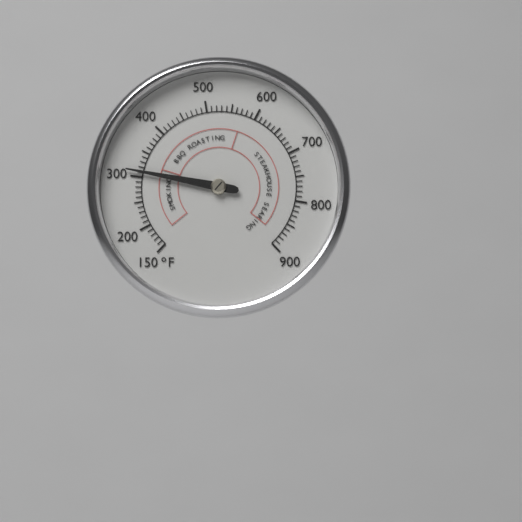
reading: 310 °F
